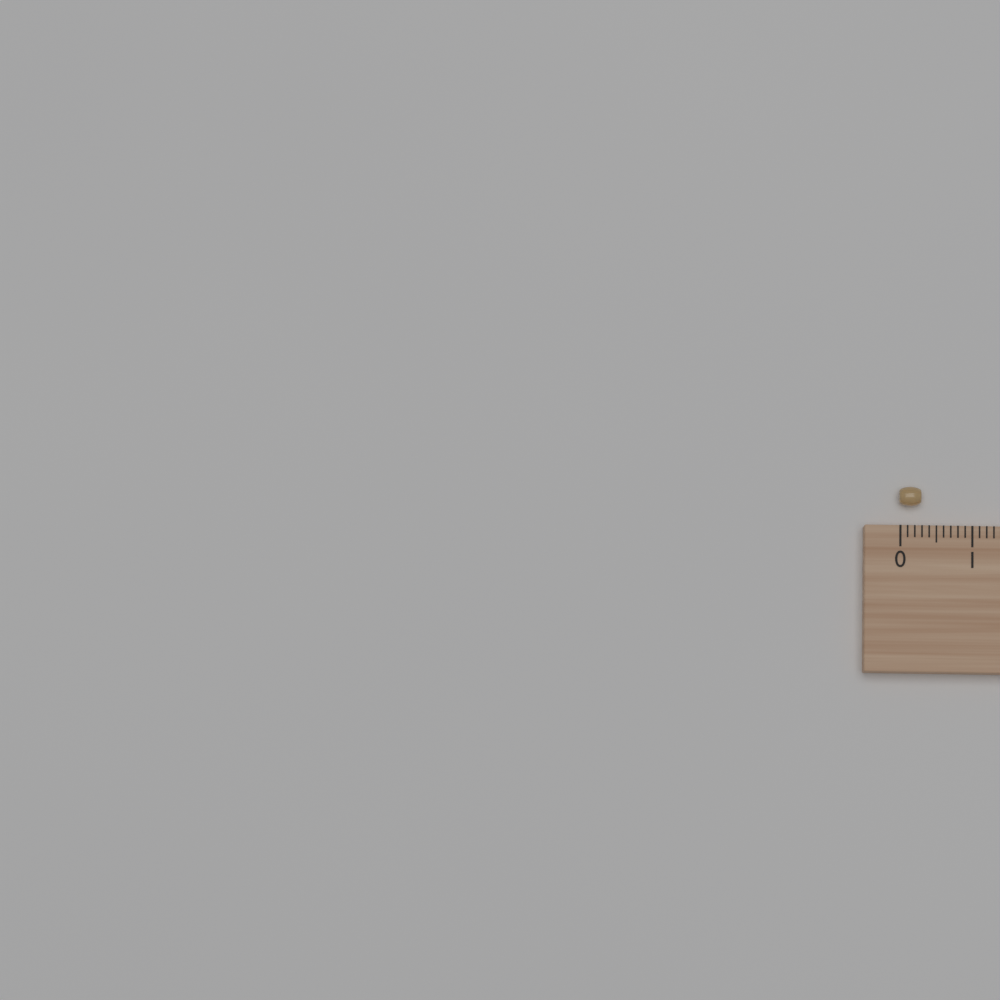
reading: 0.3 (no unit)
